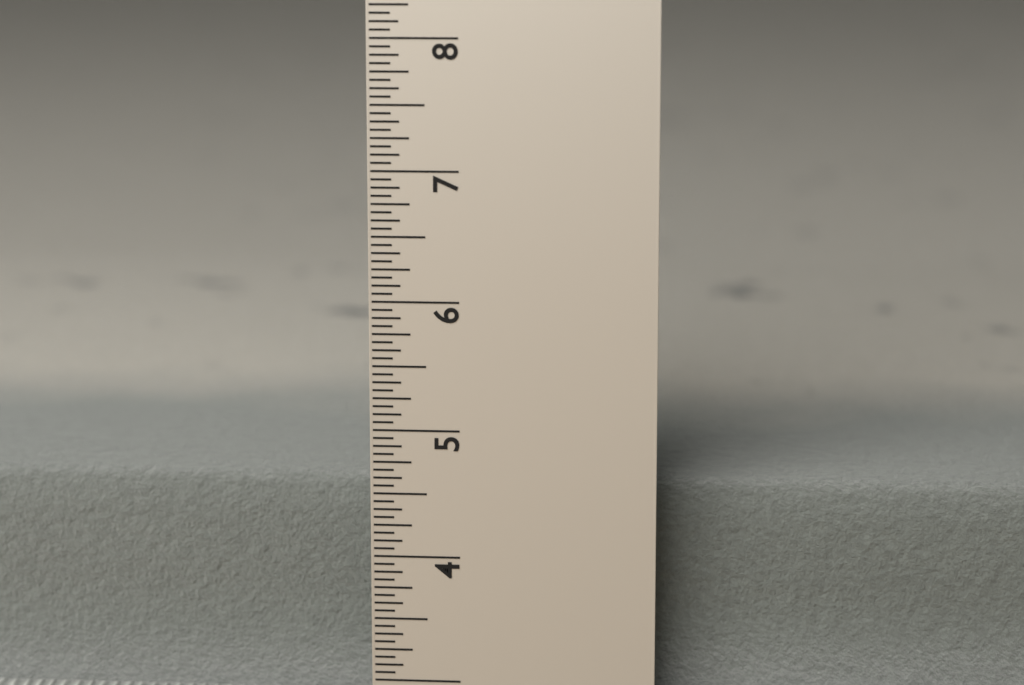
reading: 4.5000 in
